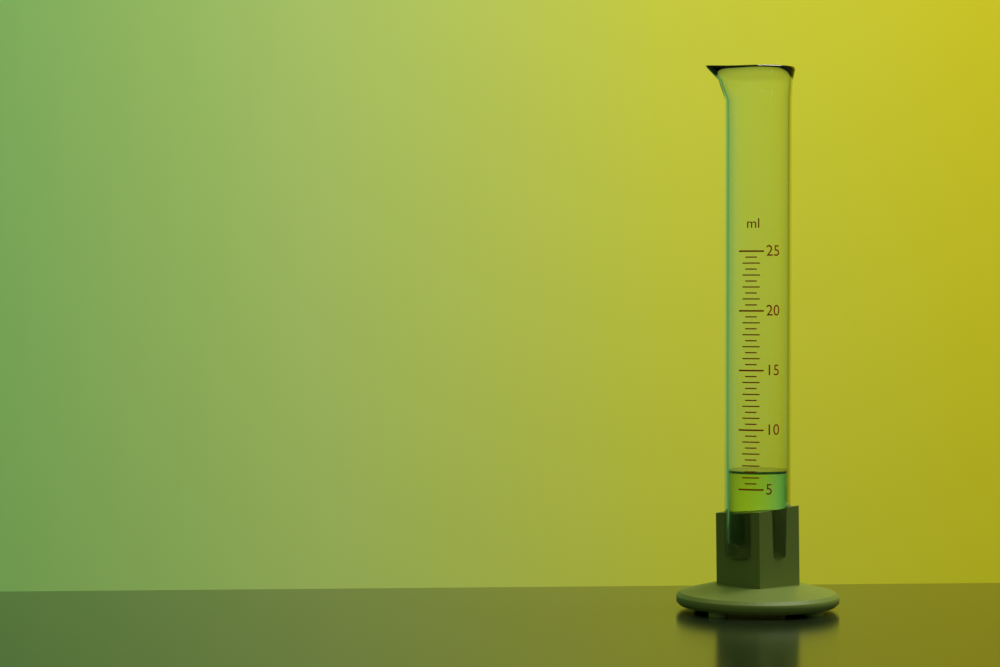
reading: 6.5 ml
